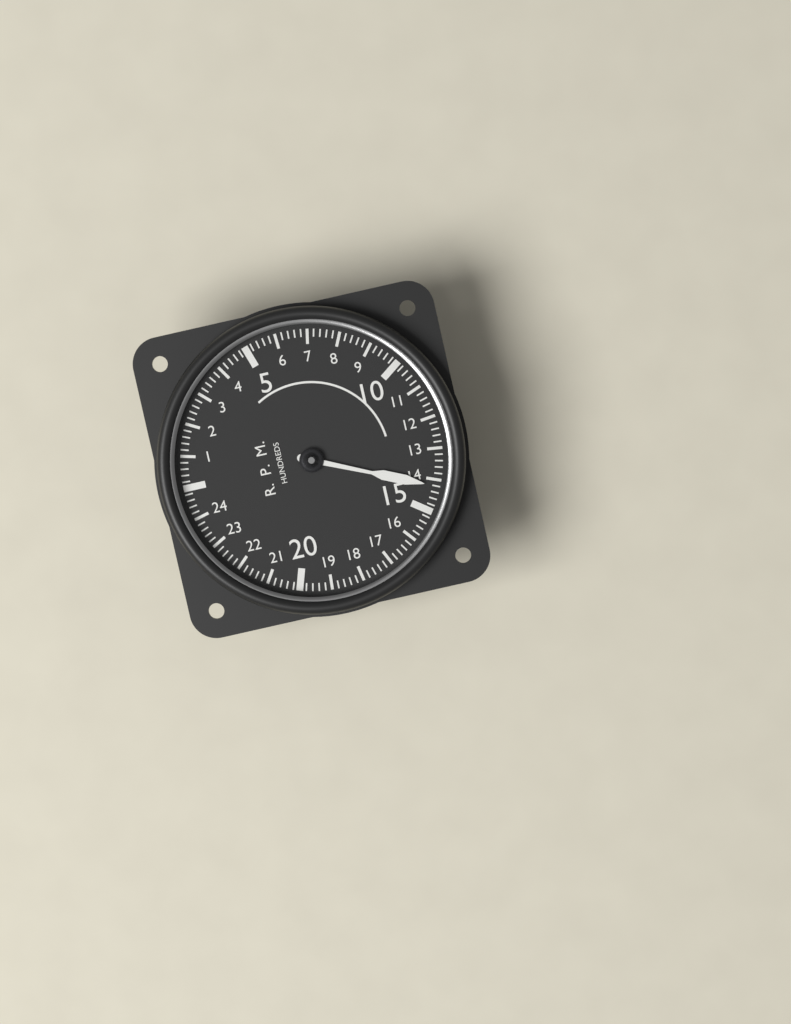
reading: 14.2 RPM x100
